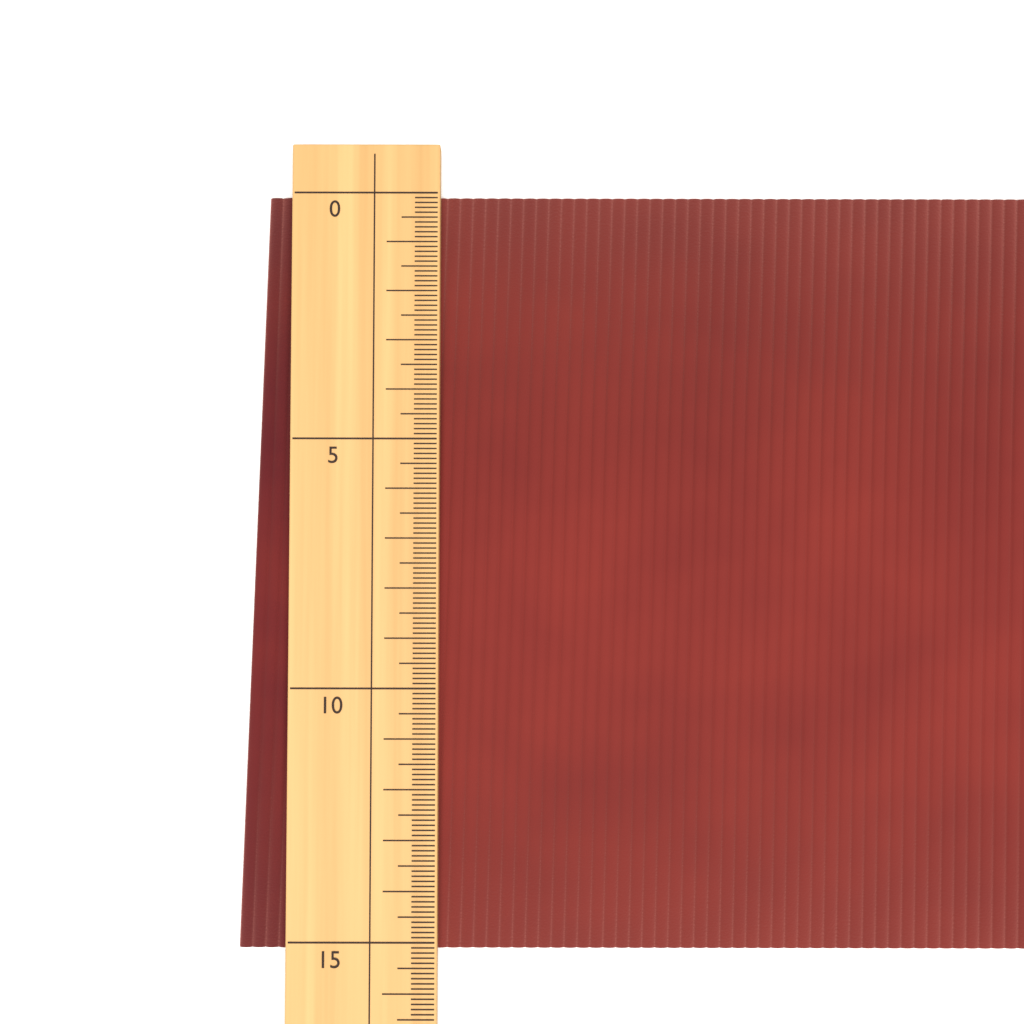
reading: 15.2 (no unit)
